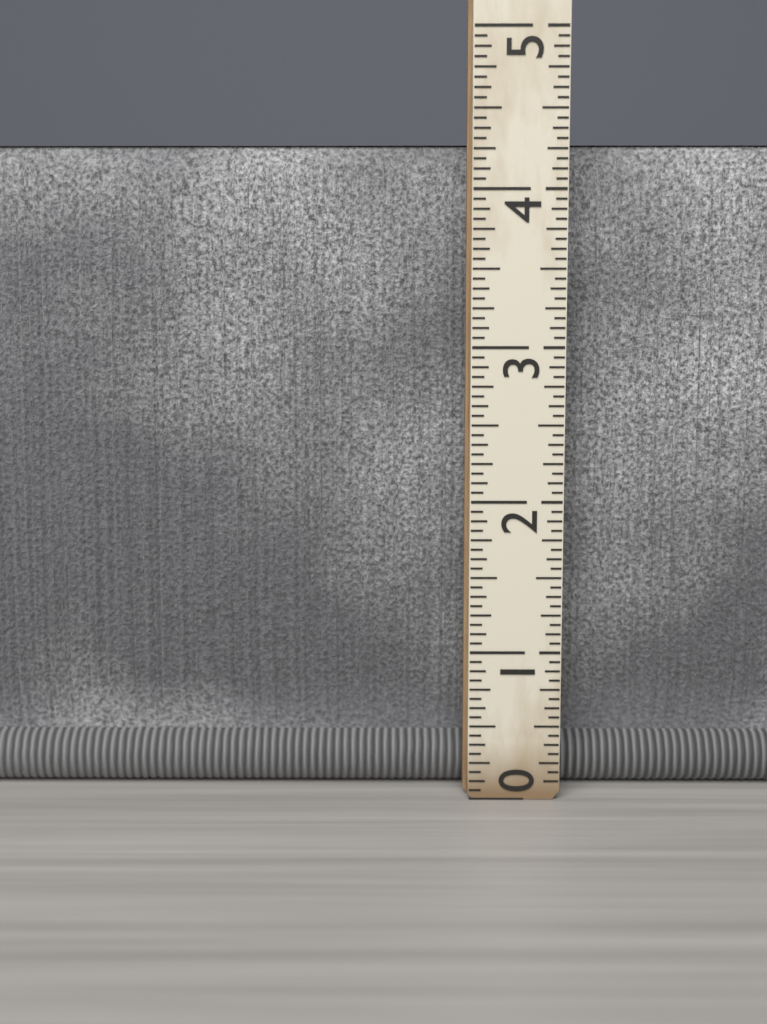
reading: 4.3125 (no unit)
